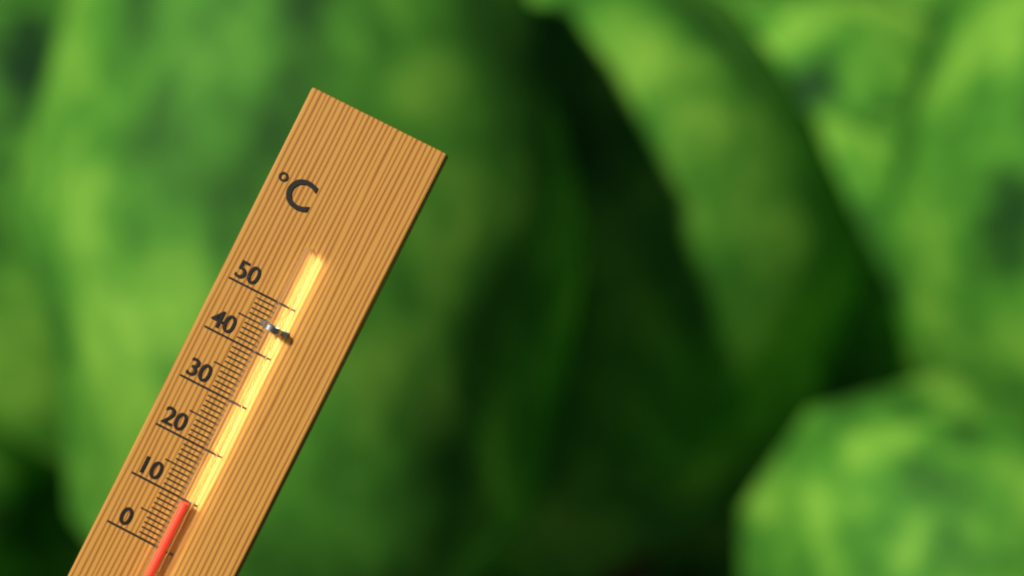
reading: 10 °C
